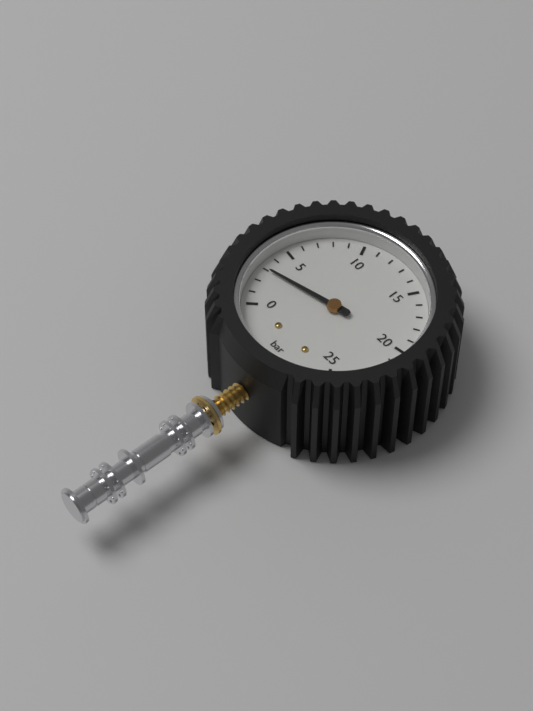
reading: 3 bar
